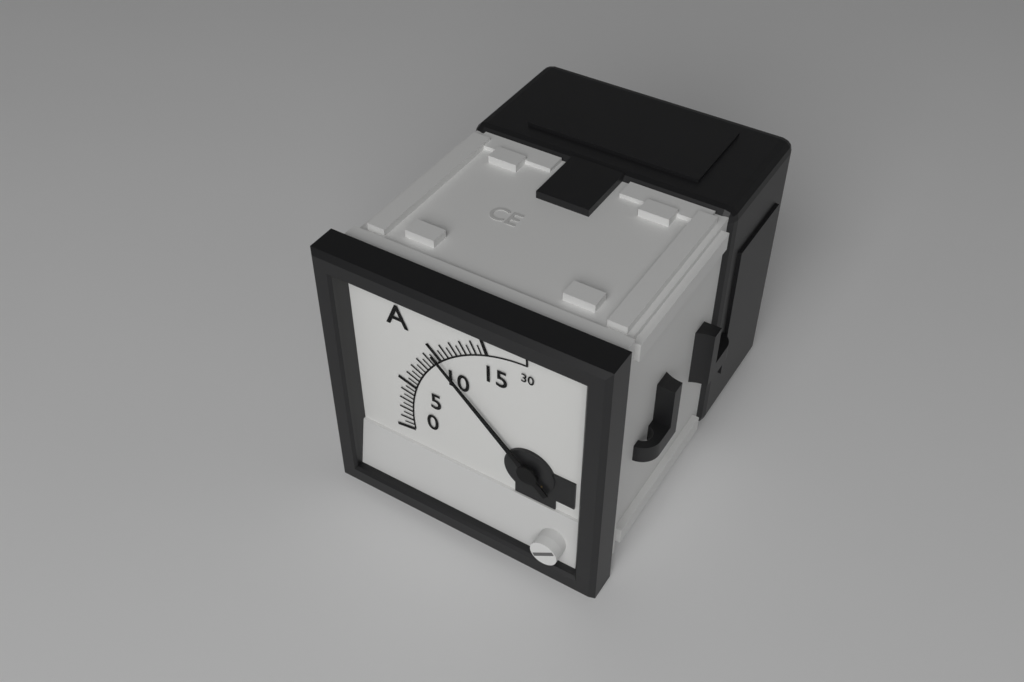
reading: 10.0 A
